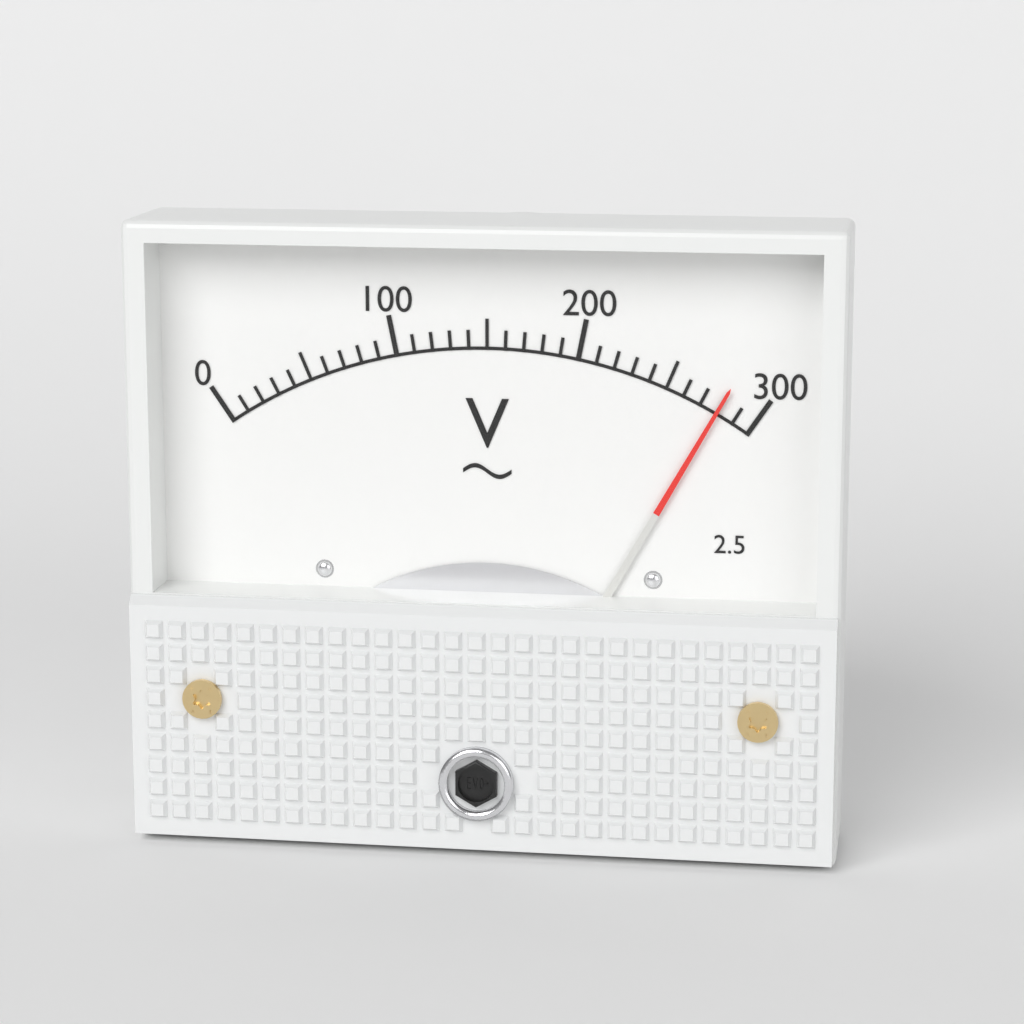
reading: 280 V
